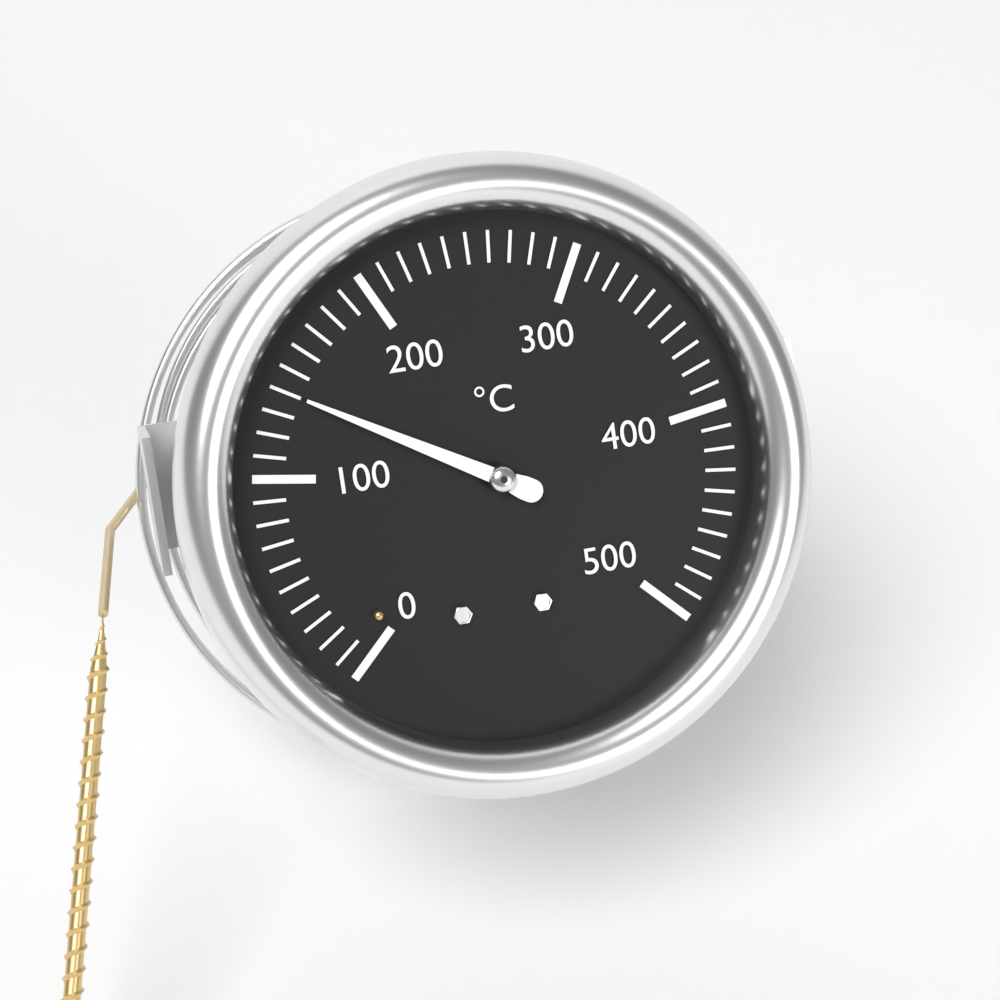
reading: 140 °C
